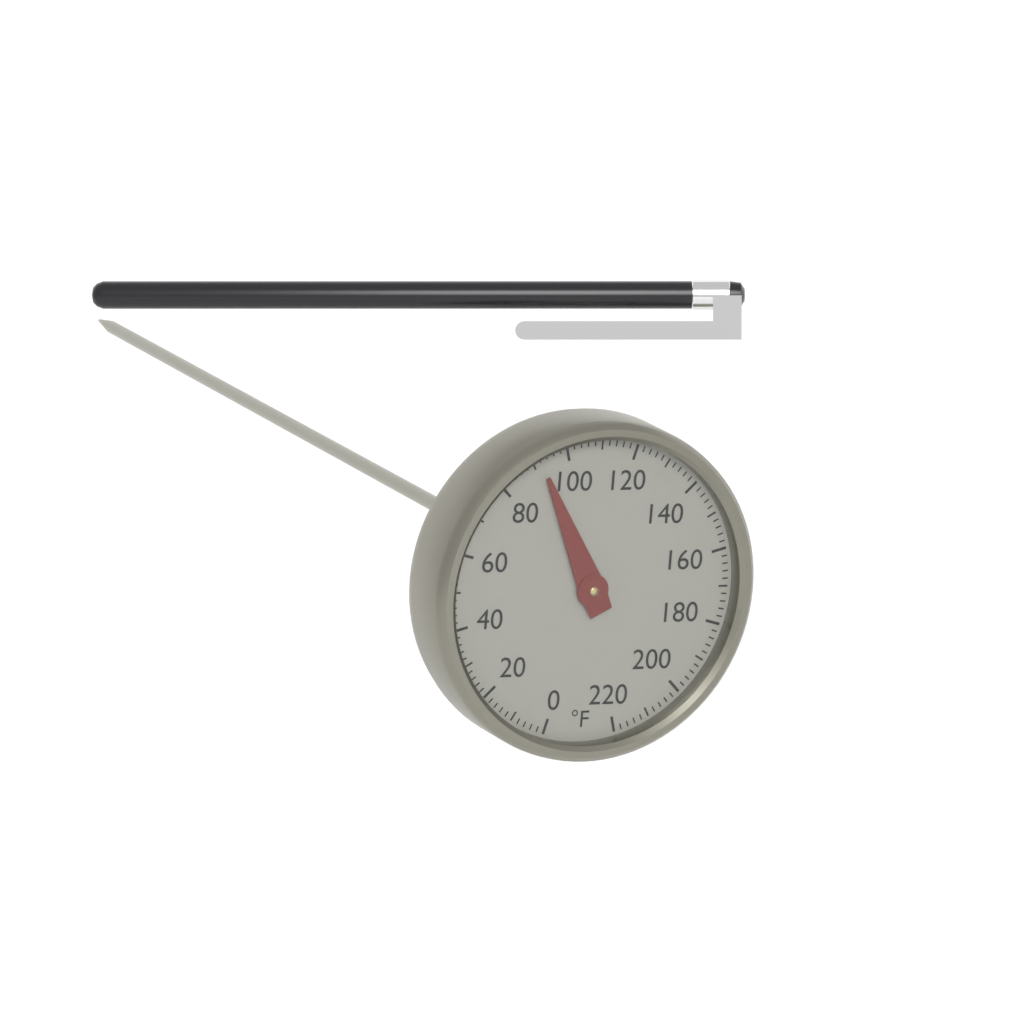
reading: 92 °F
